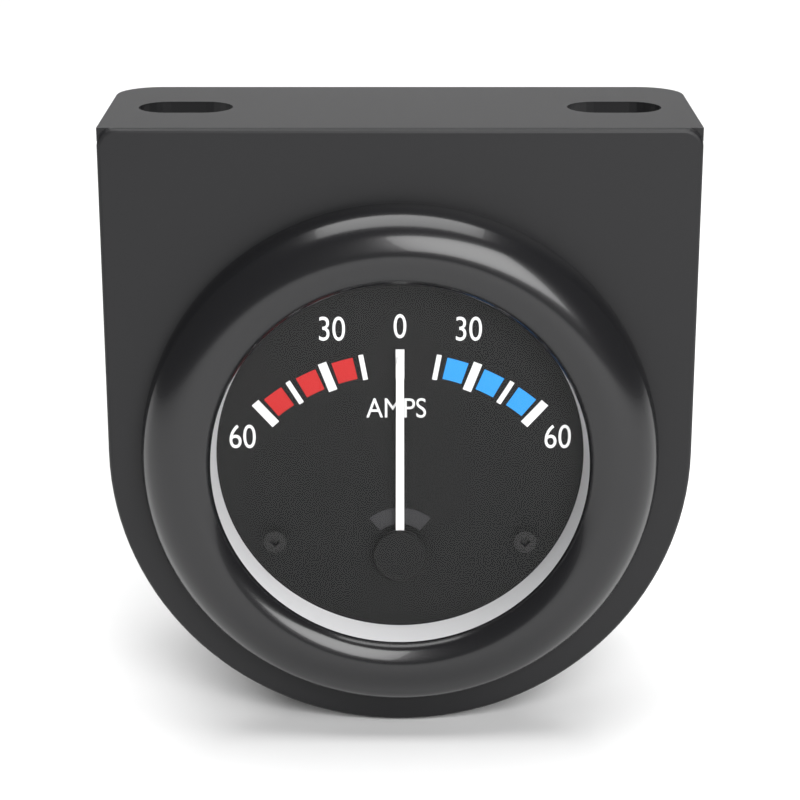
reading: 0 A
